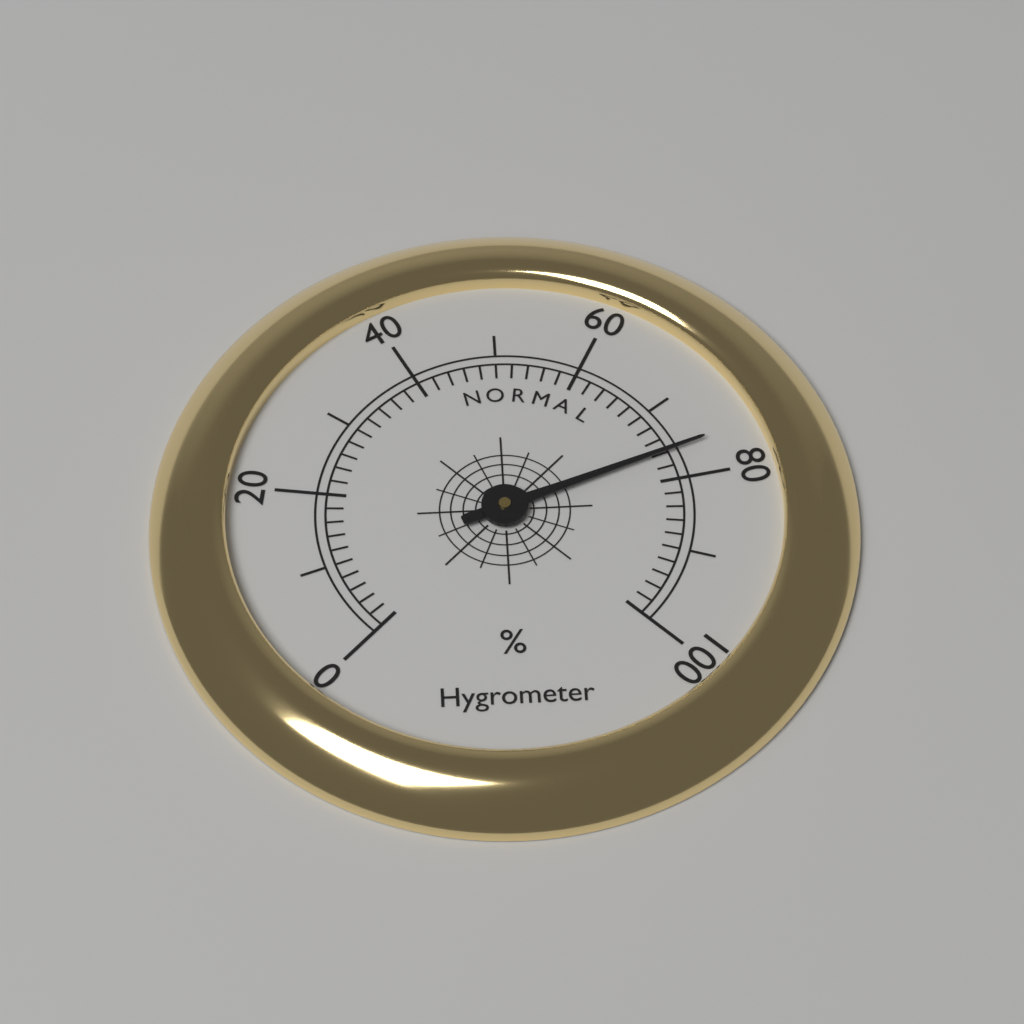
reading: 76 %
